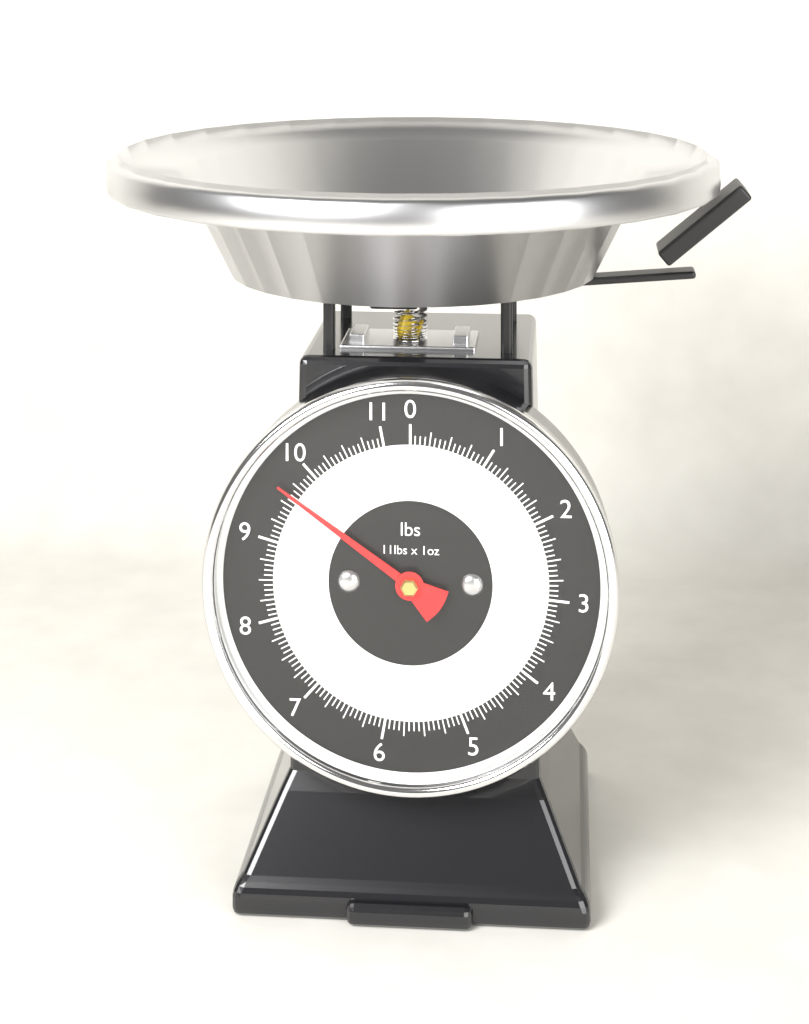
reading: 9.6250 lbs
